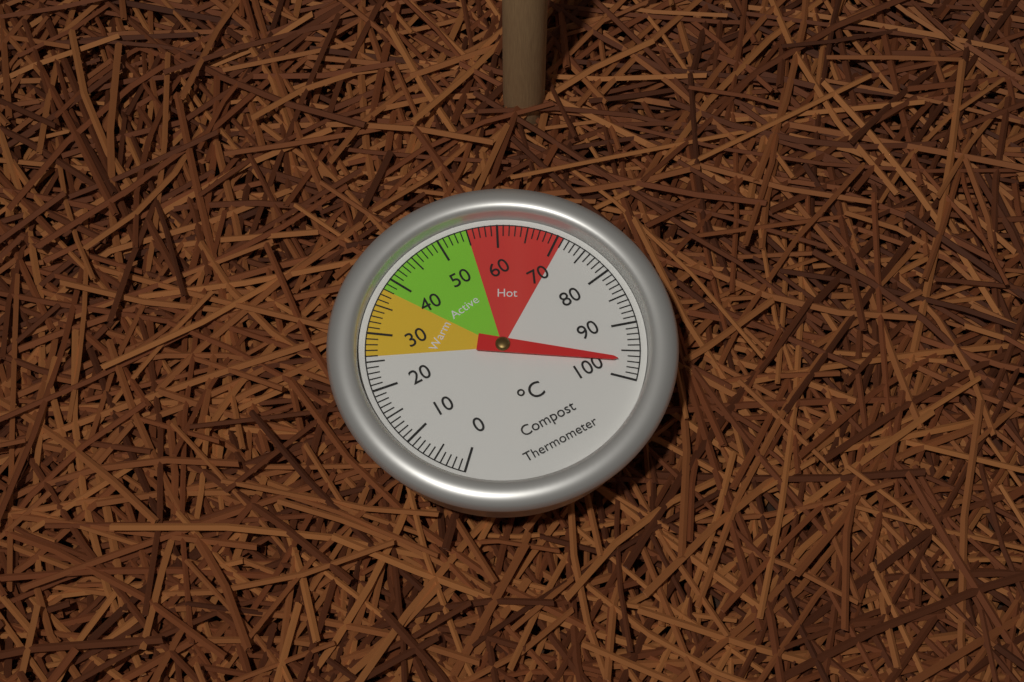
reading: 97 °C
